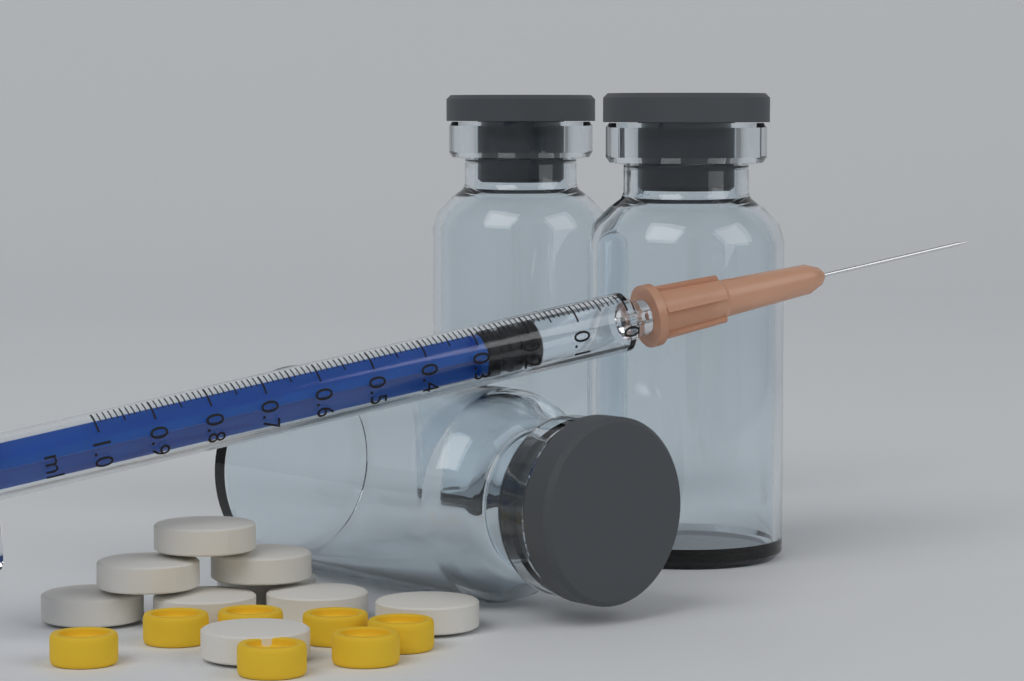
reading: 0.17 ml
